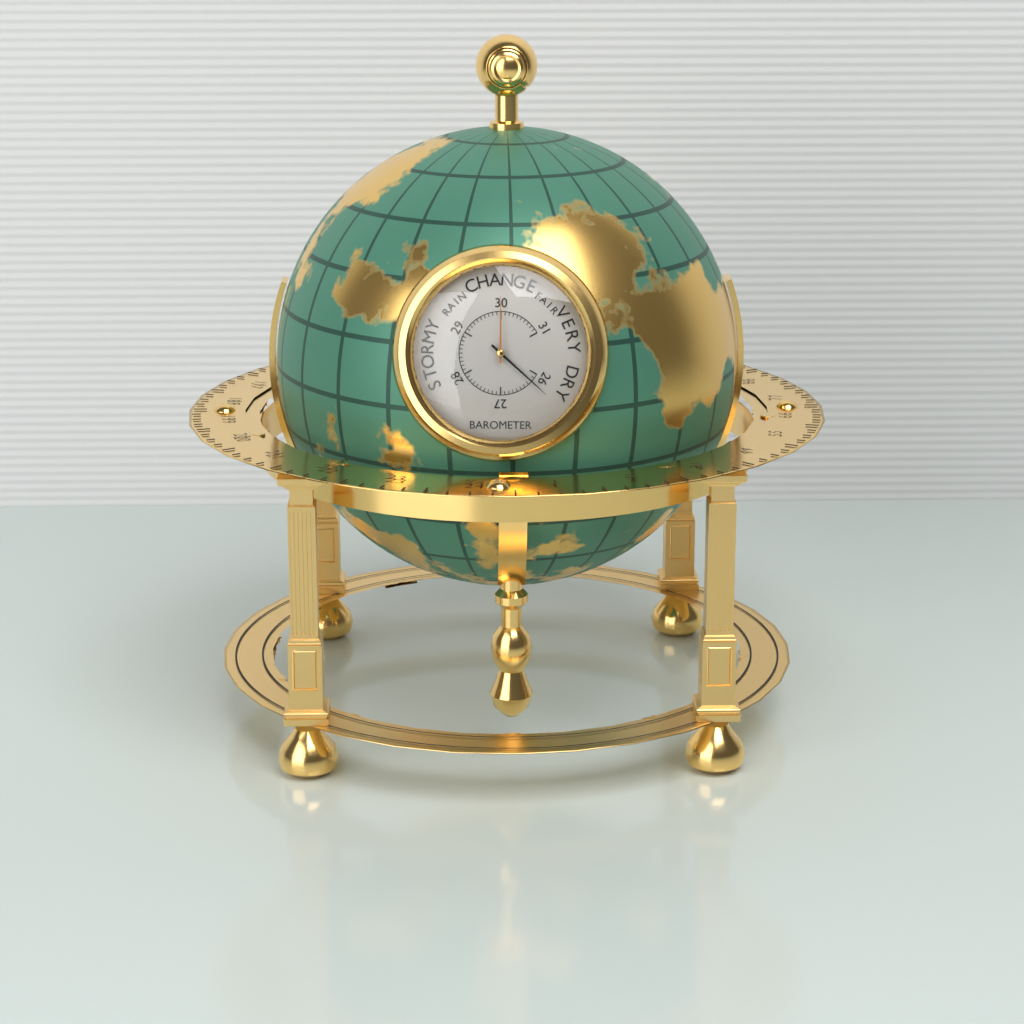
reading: 26.2 inHg
